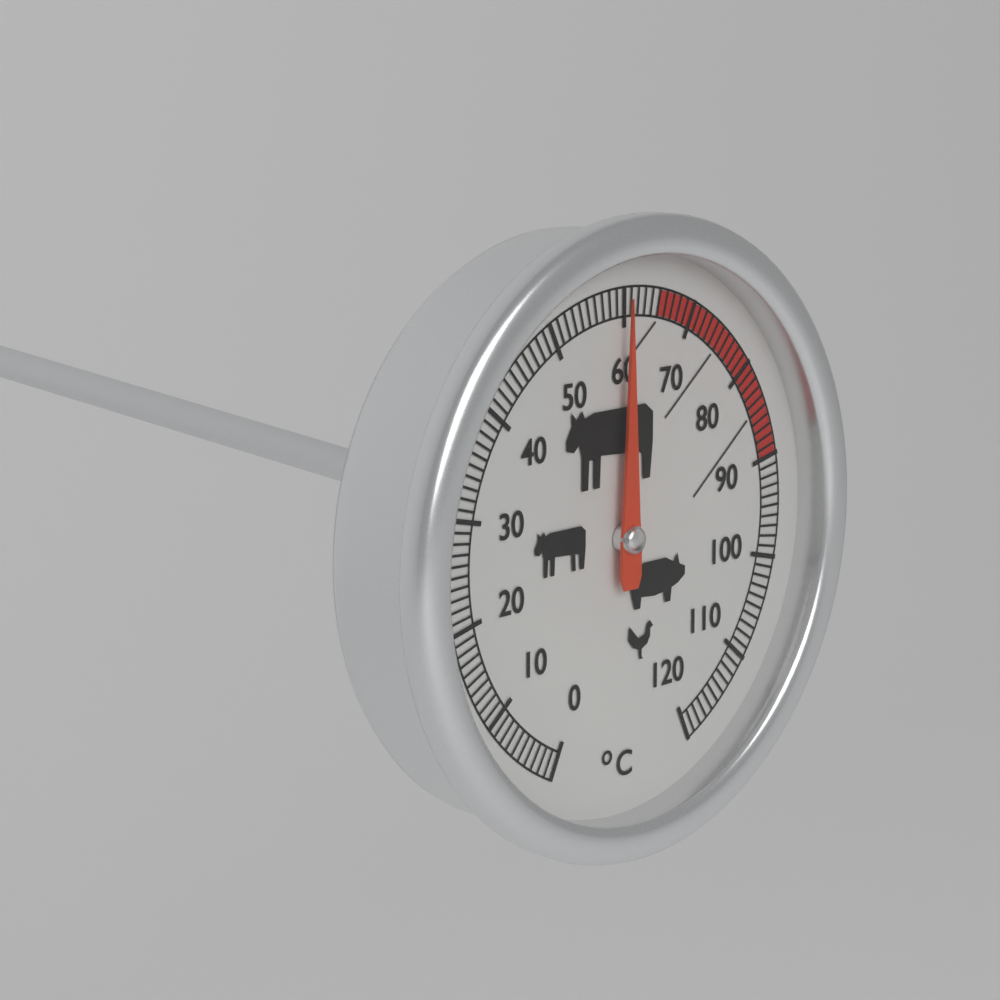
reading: 60 °C
